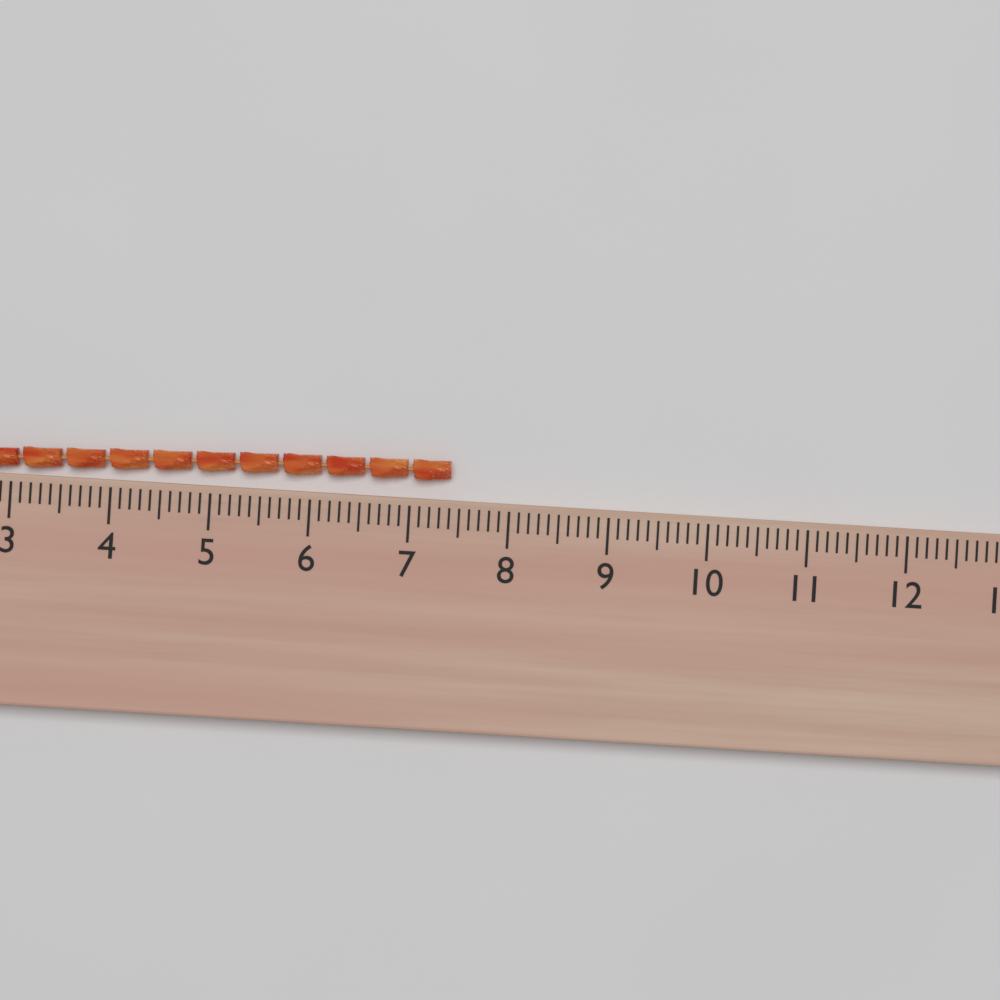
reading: 7.4 (no unit)
